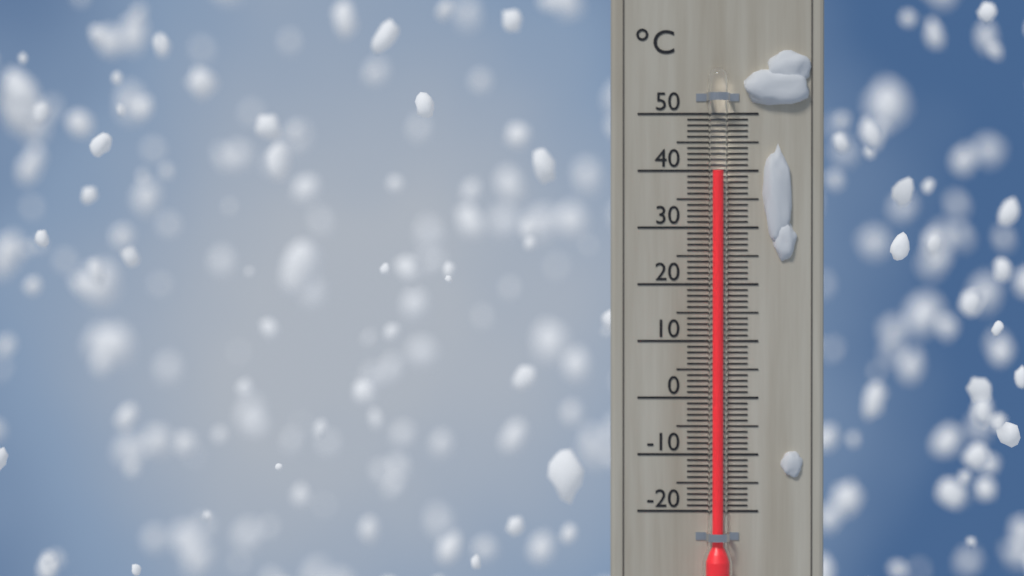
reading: 40 °C
